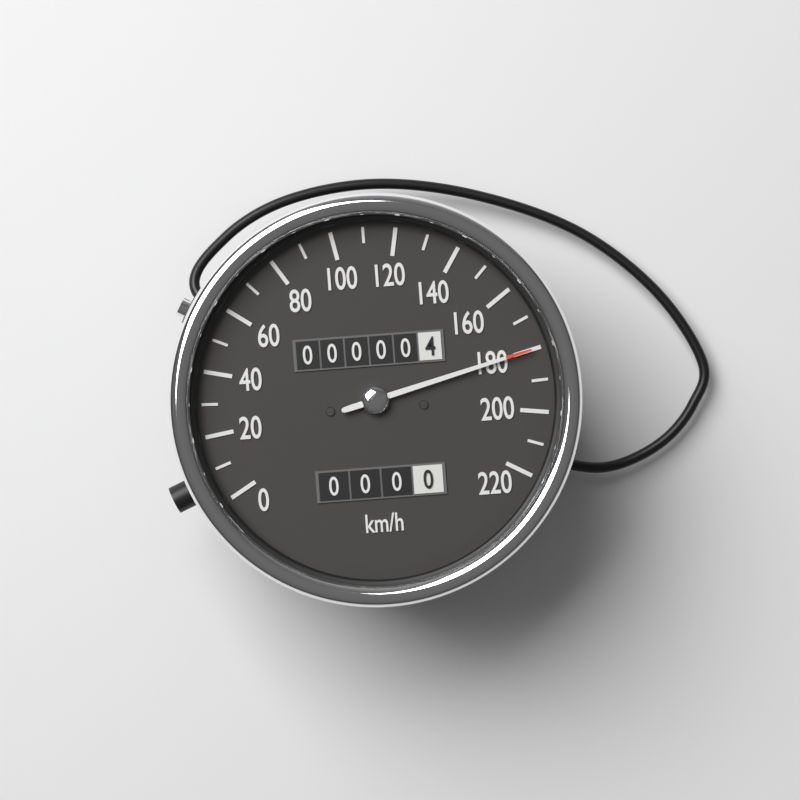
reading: 180 km/h
